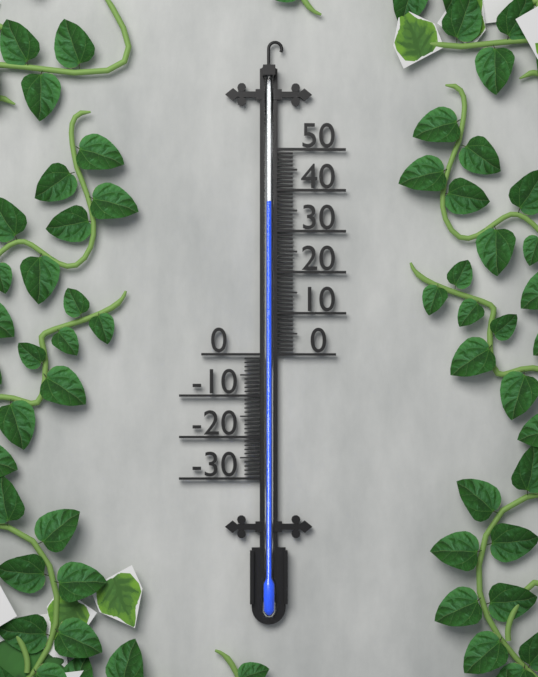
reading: 37 (no unit)
